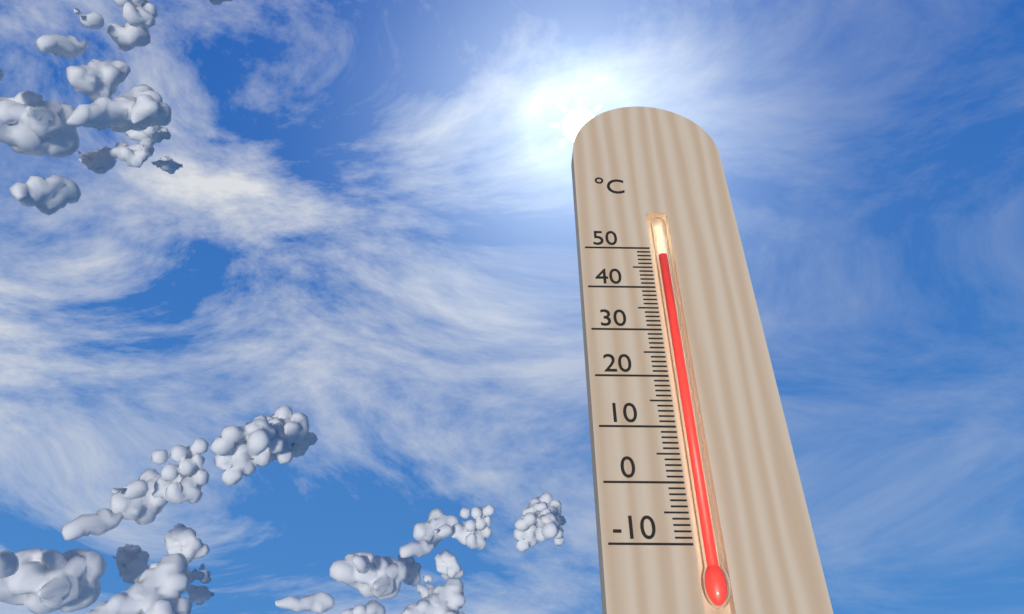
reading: 48 °C
